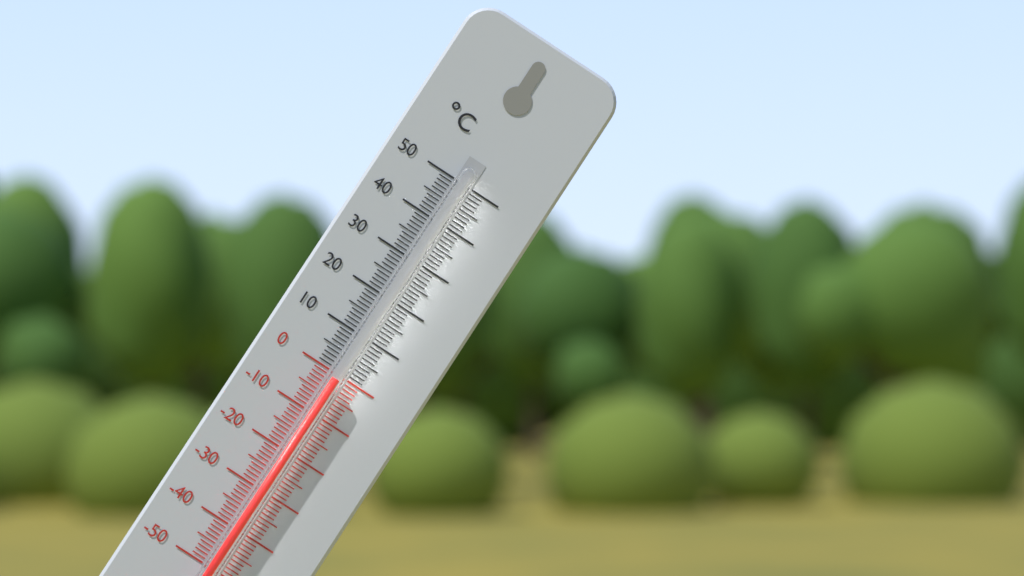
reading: -1 °C
